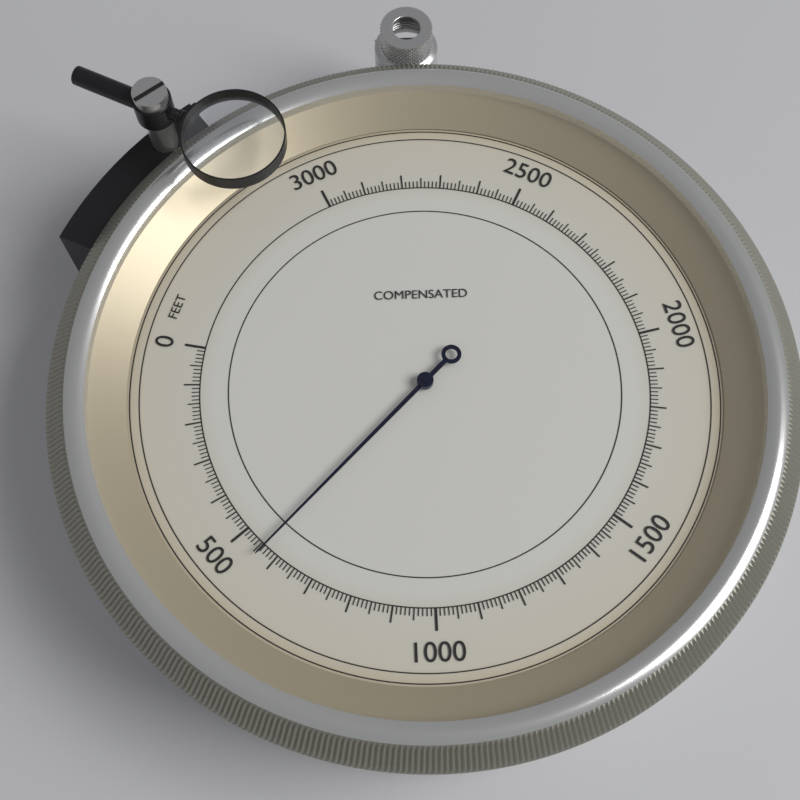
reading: 560 feet
